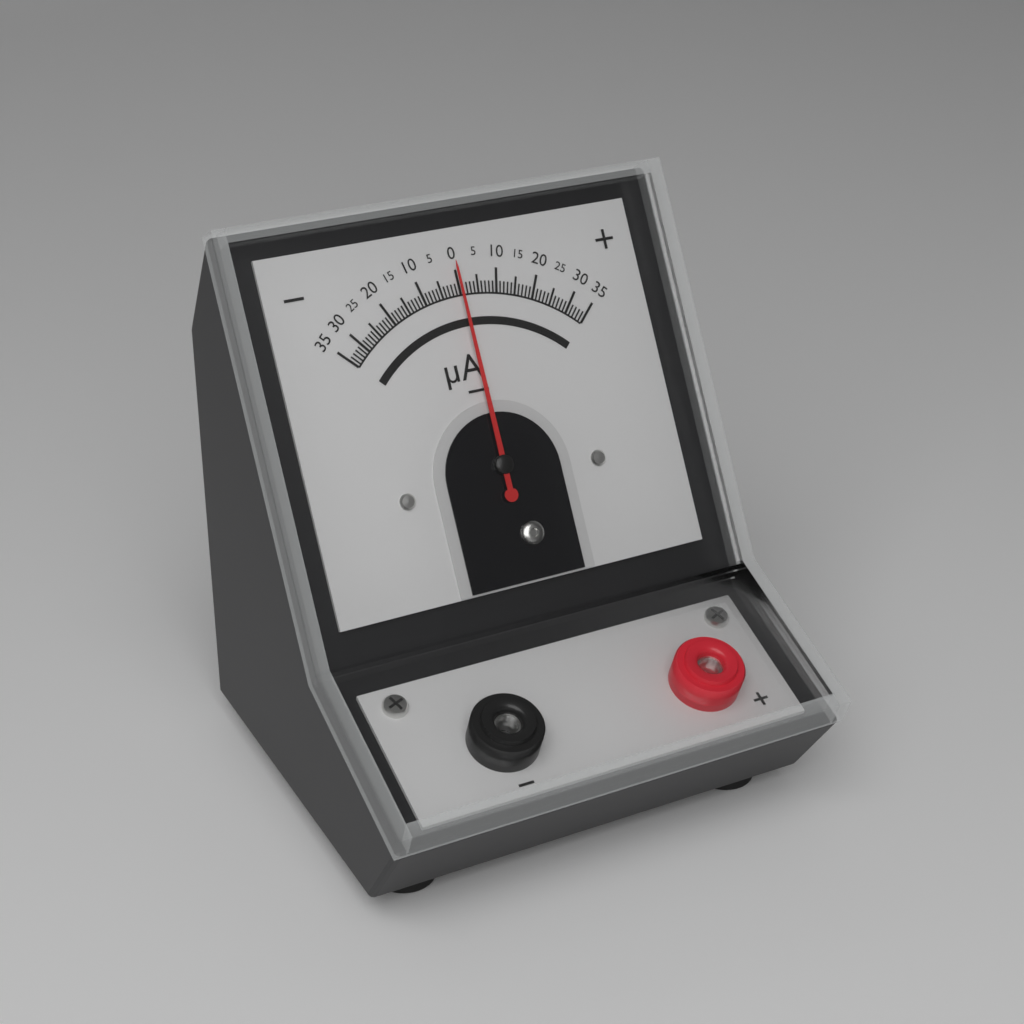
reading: 0 µA
